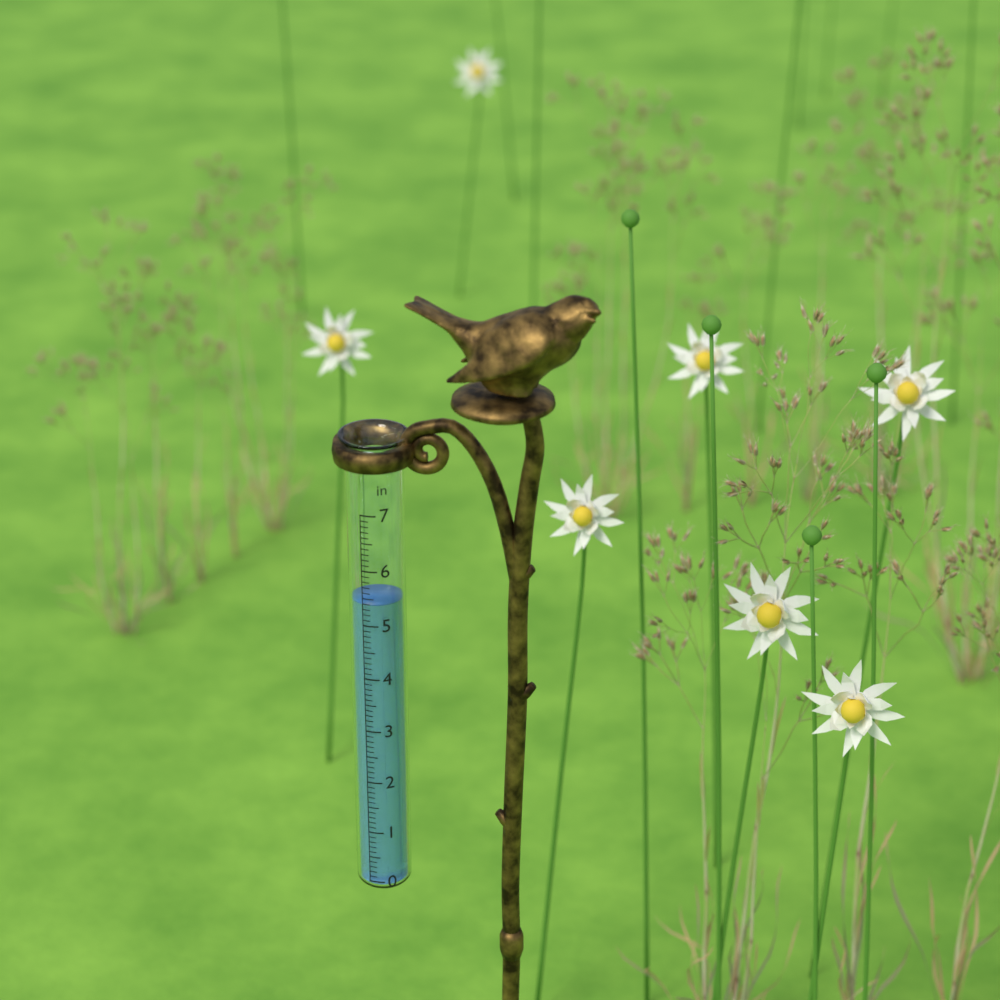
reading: 5.4 in
